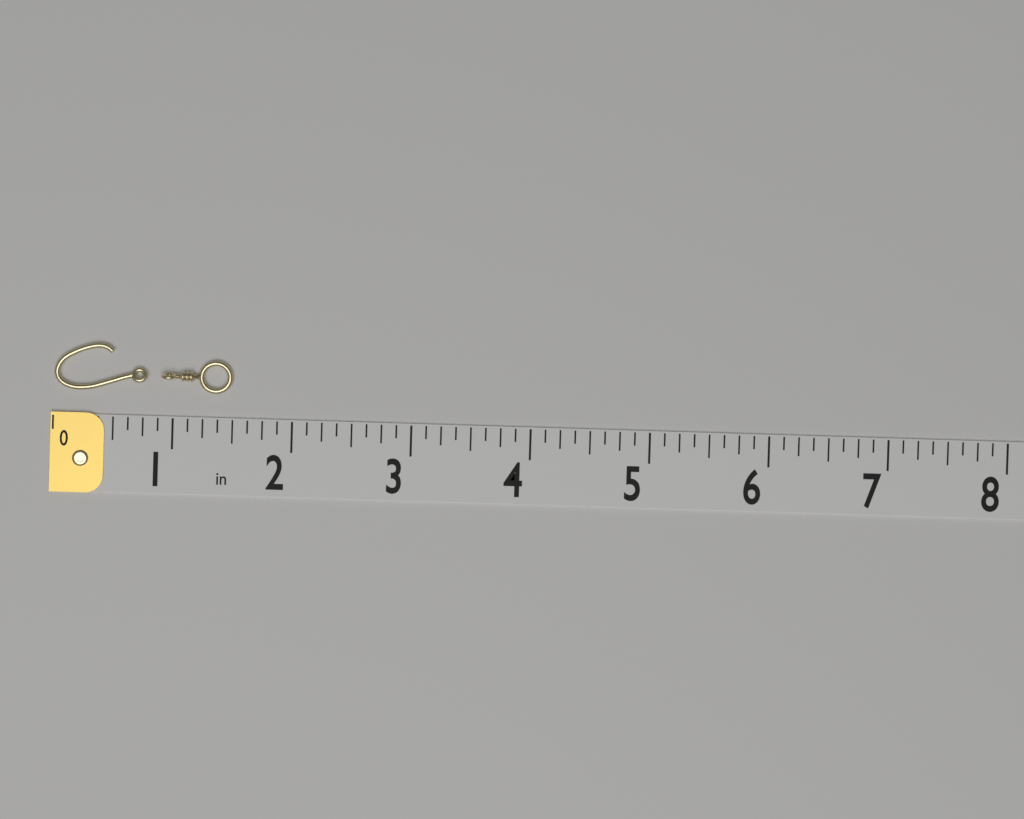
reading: 1.500 in
